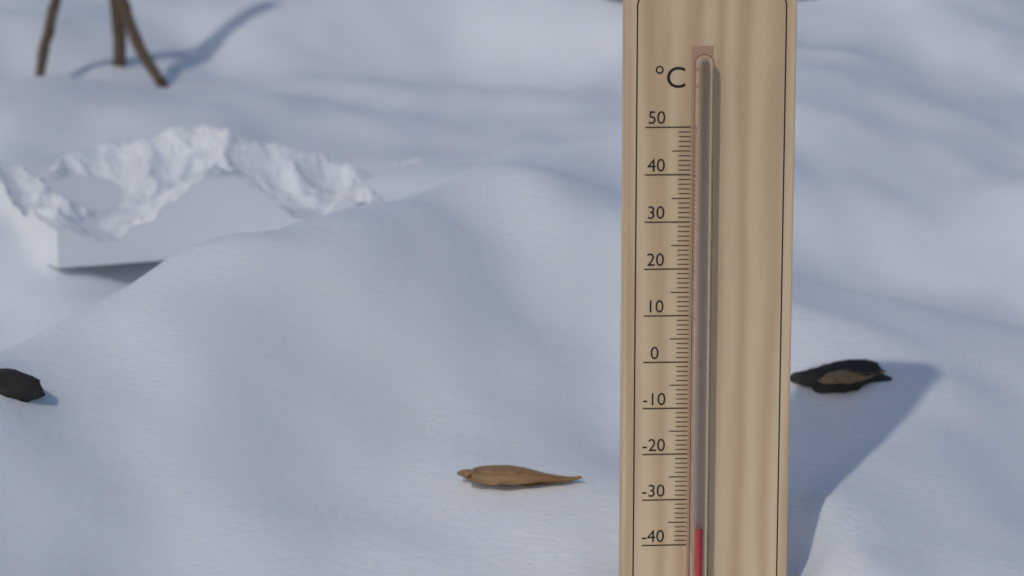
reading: -36 °C
